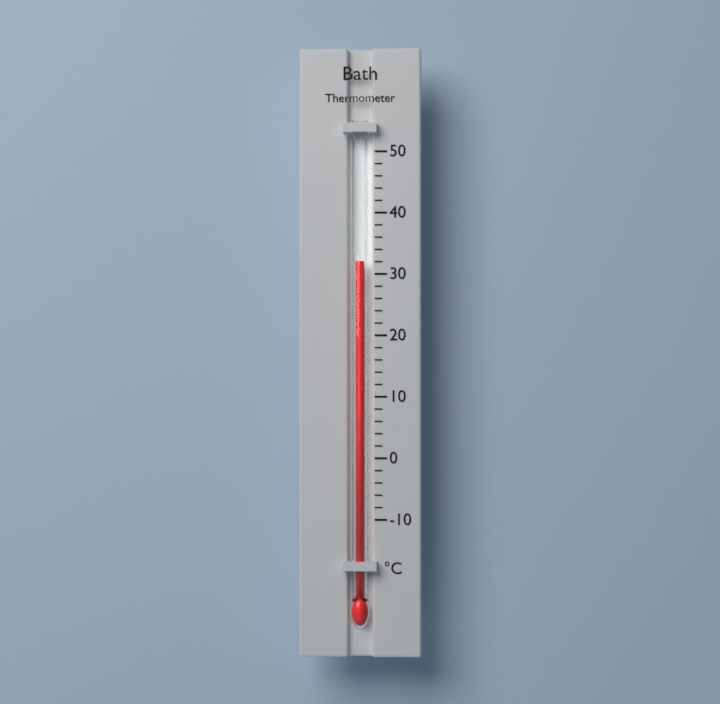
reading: 32 °C
